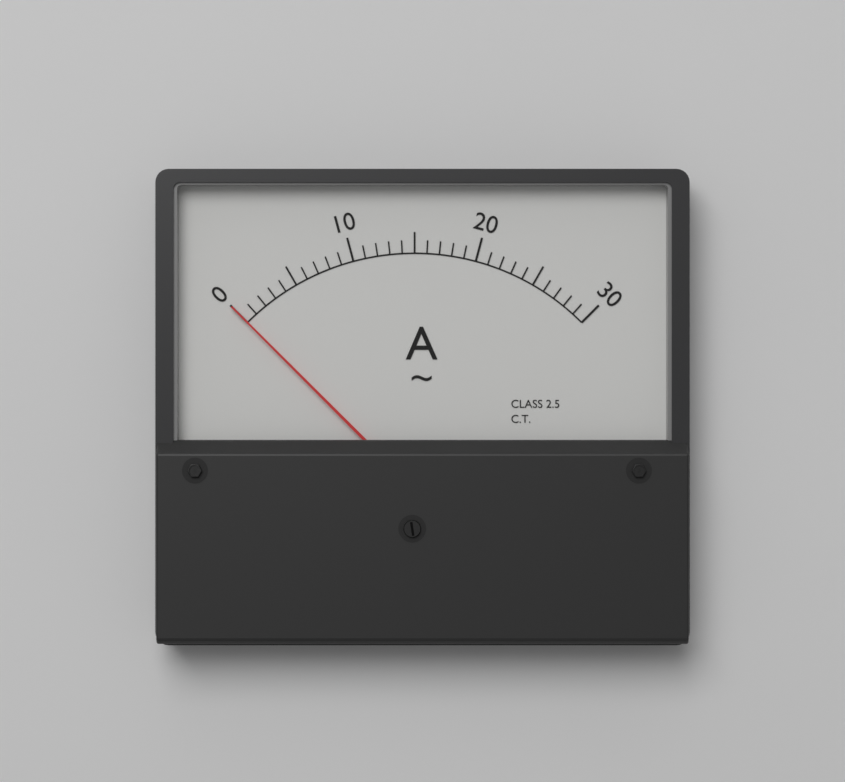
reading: 0 A
